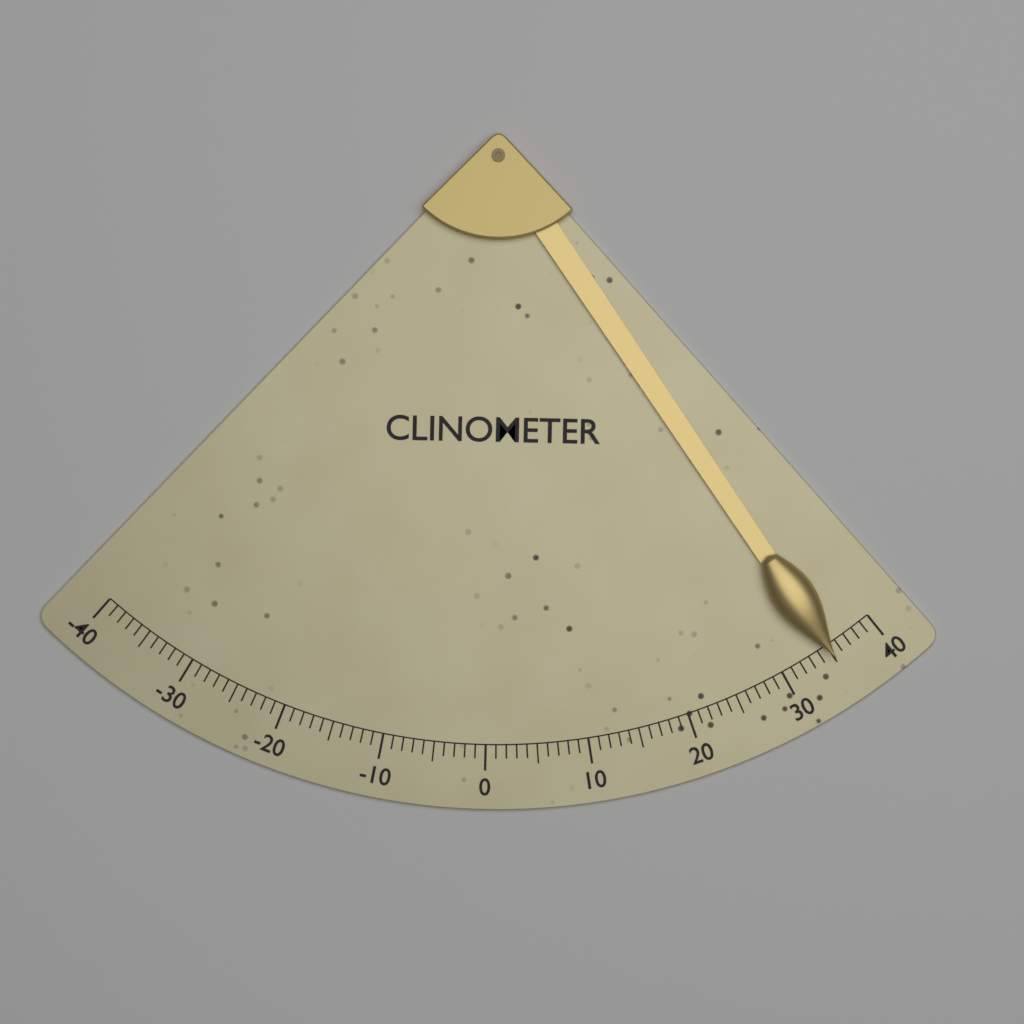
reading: 35 (no unit)
